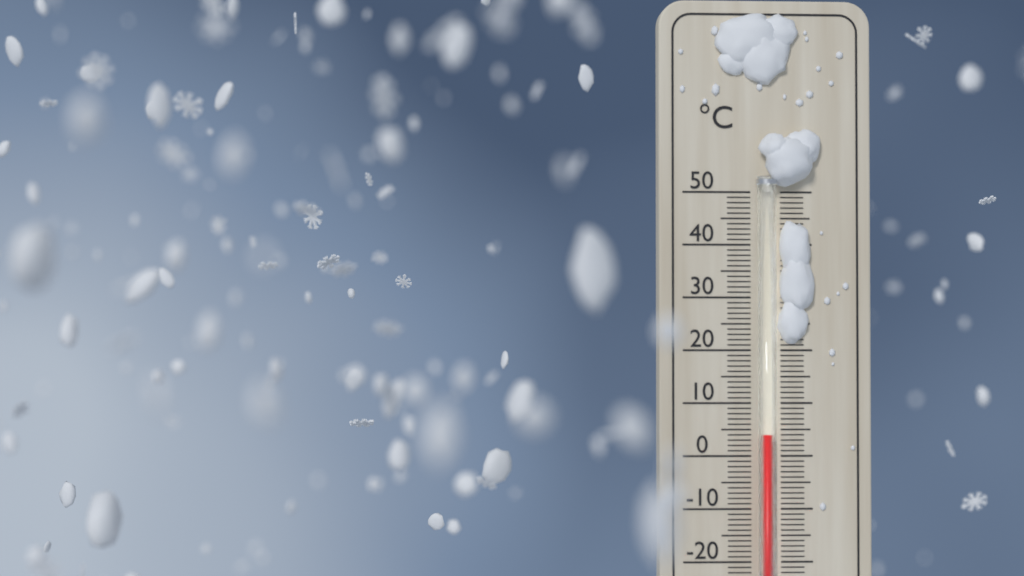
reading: 4 °C
